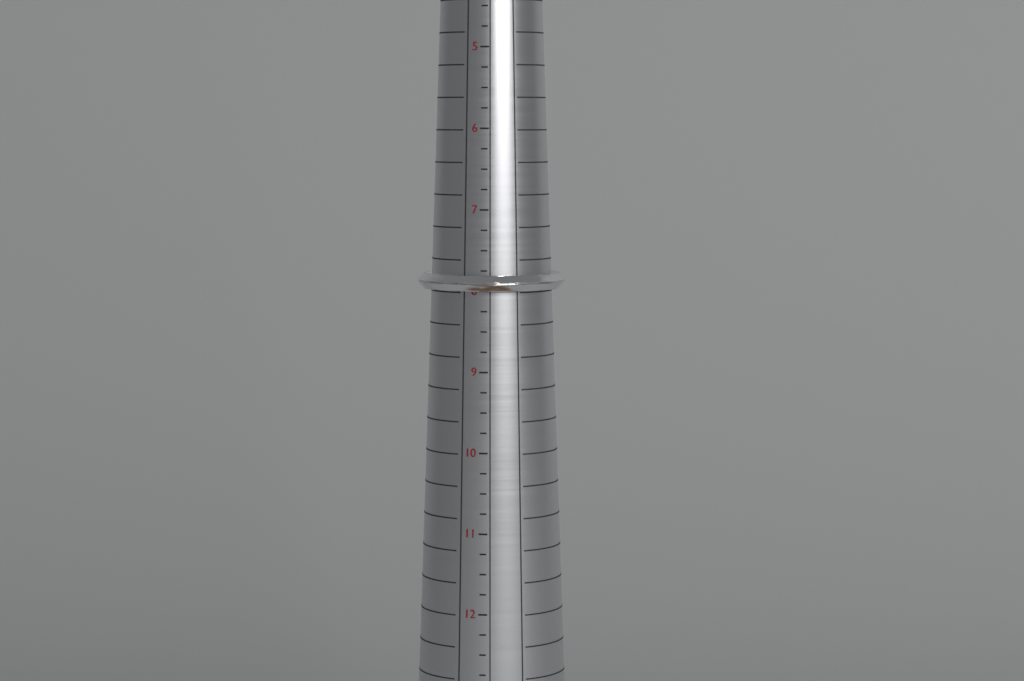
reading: 8.00 (no unit)
